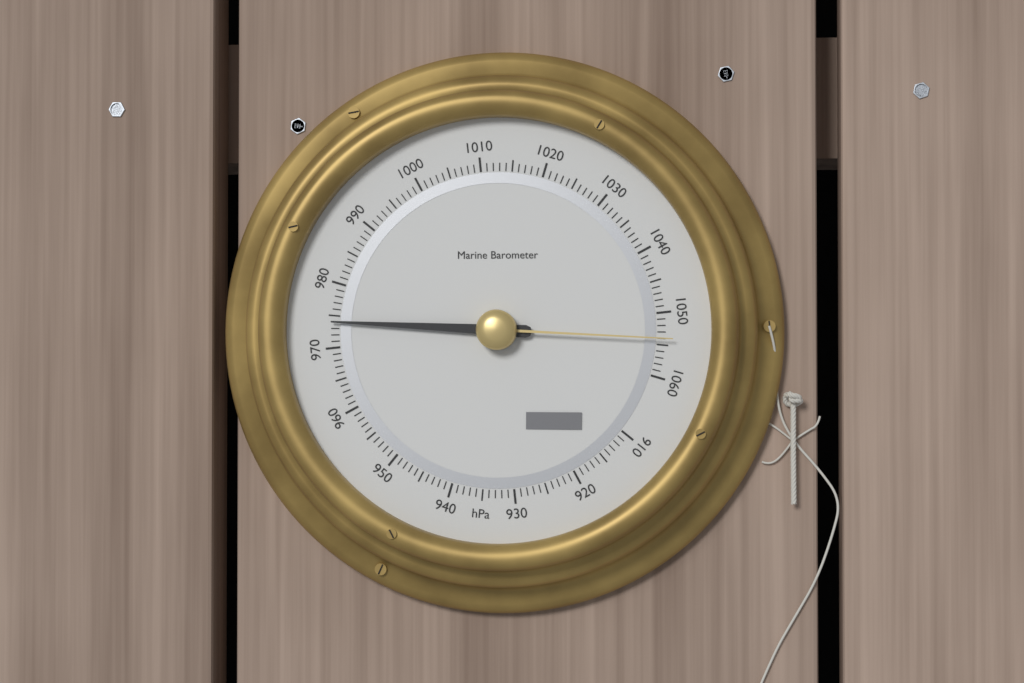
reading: 974 hPa
